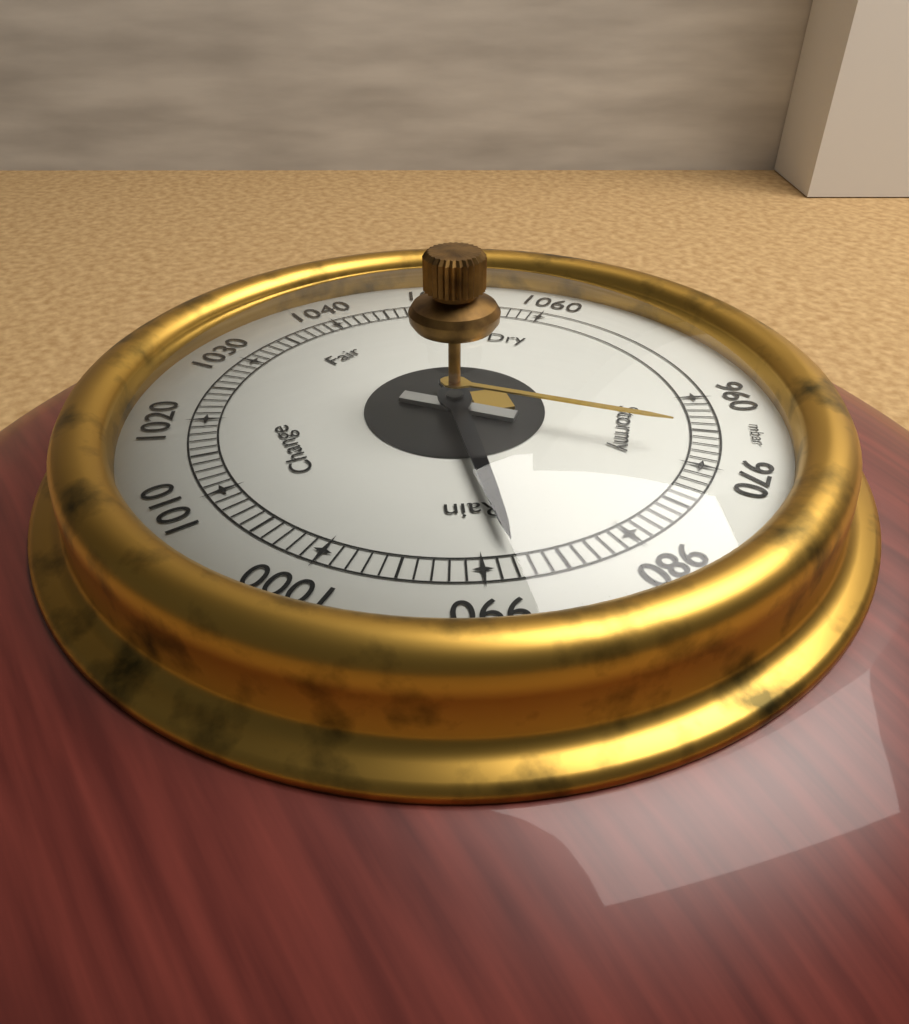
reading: 988 mbar
